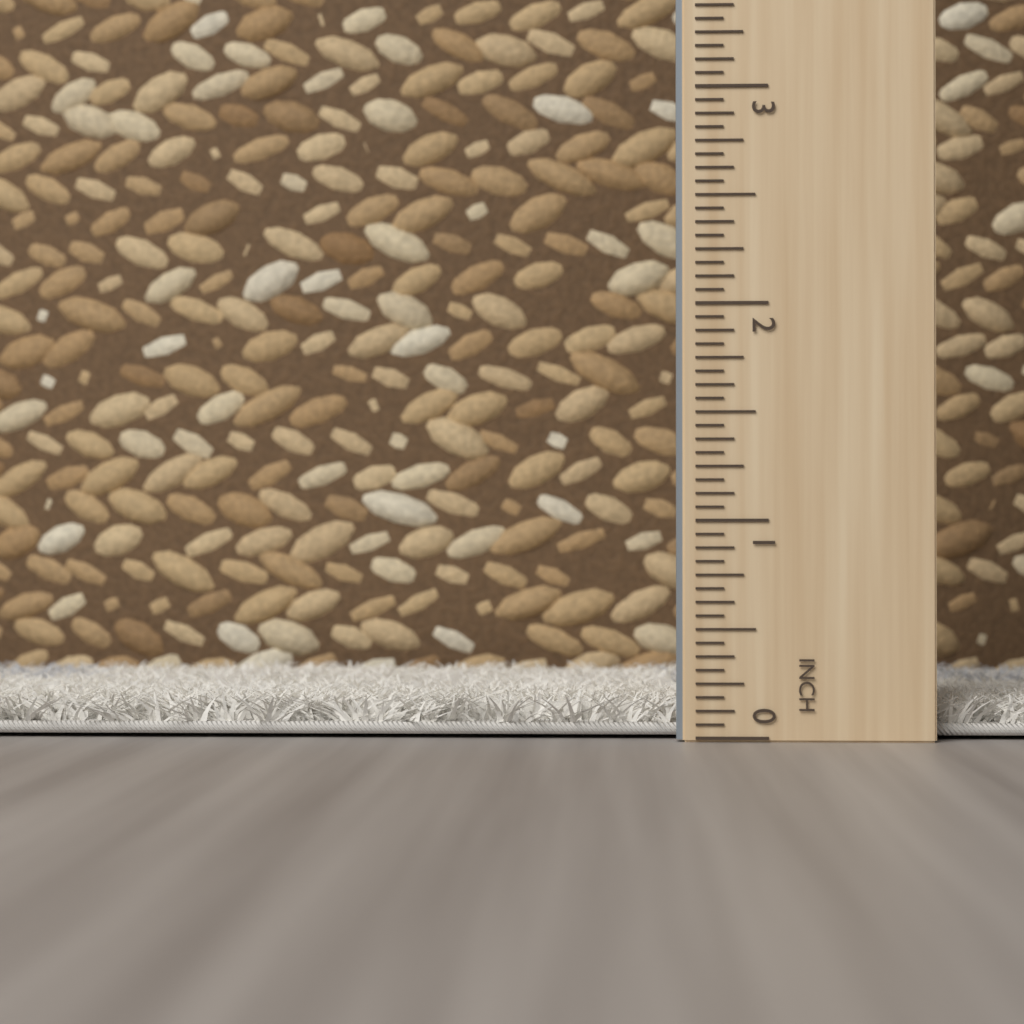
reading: 0.1875 inch
